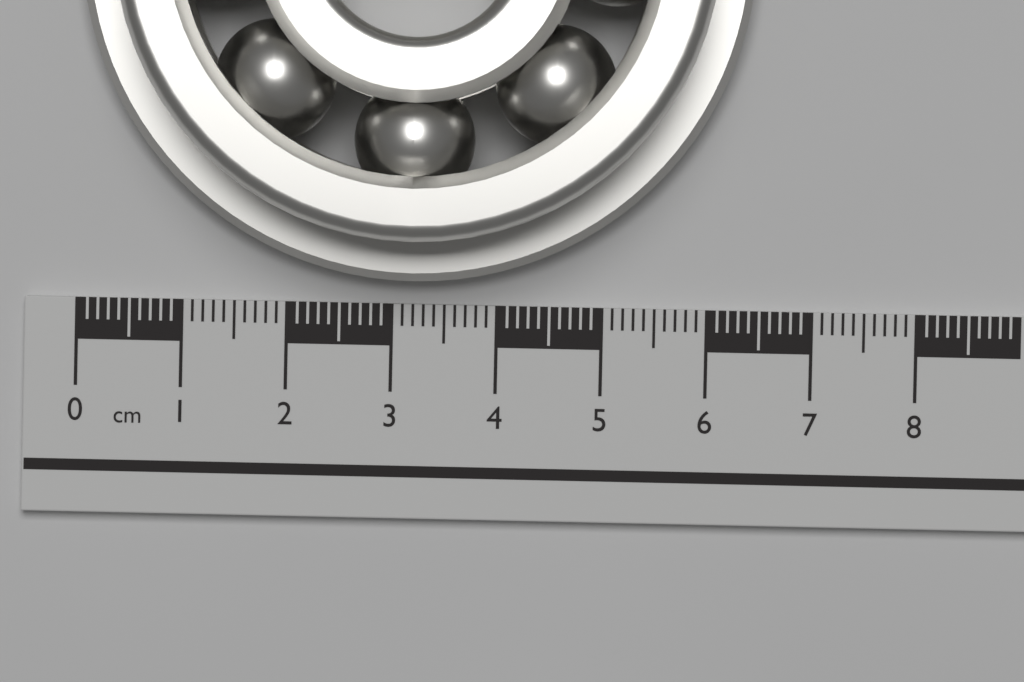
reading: 6.4 cm
